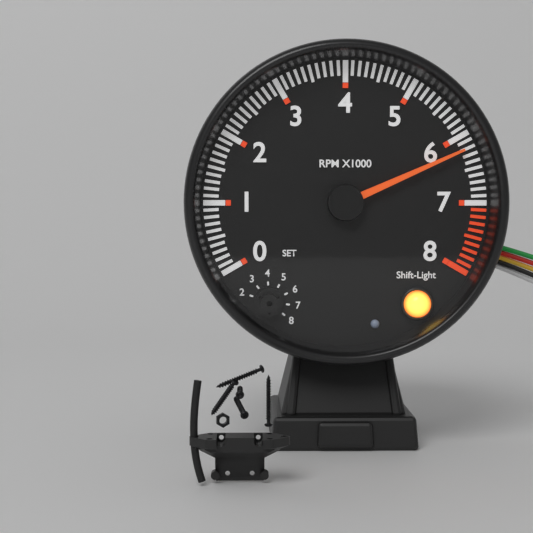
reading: 6200 RPM
